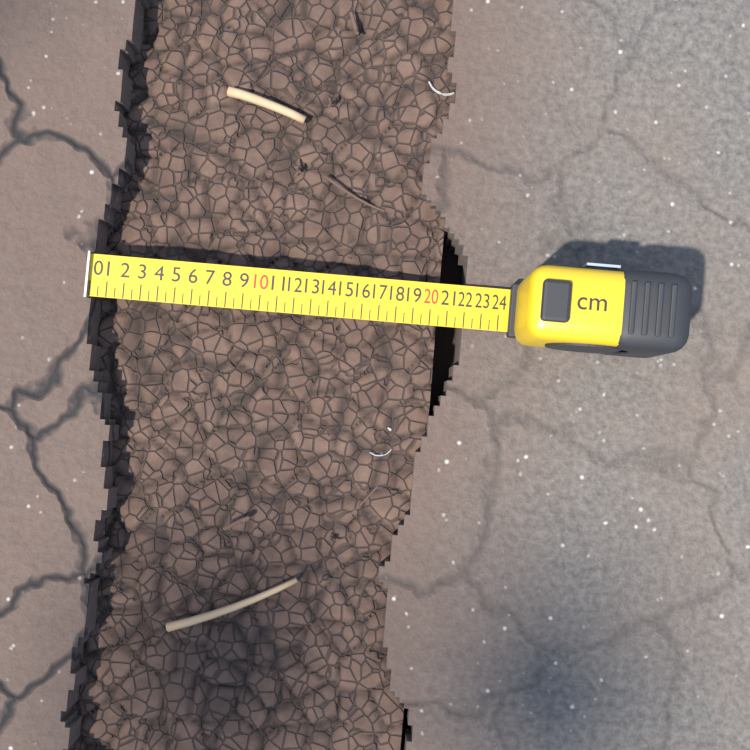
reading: 20.5 cm
